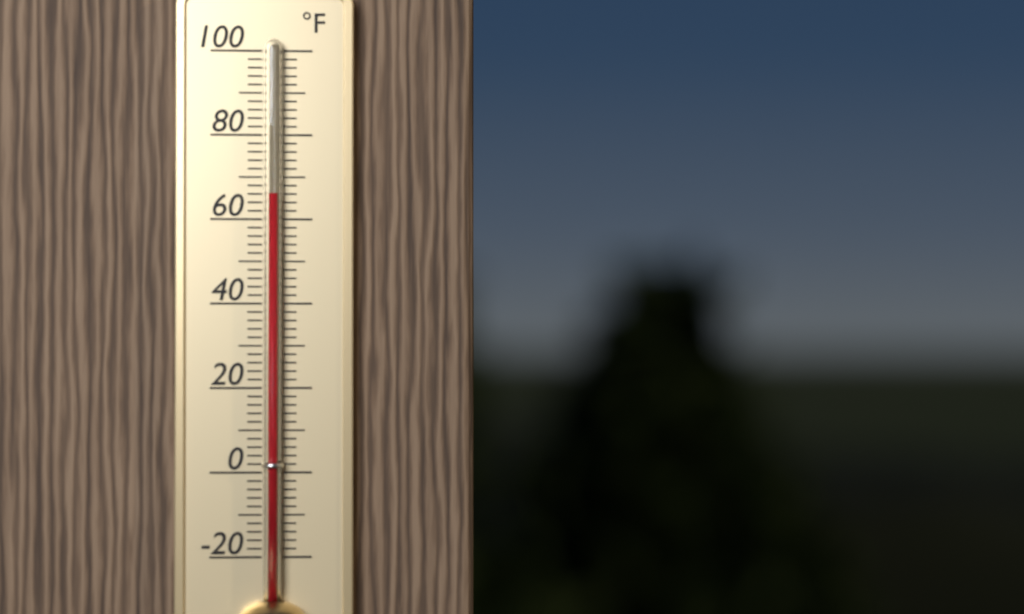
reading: 66 °F
